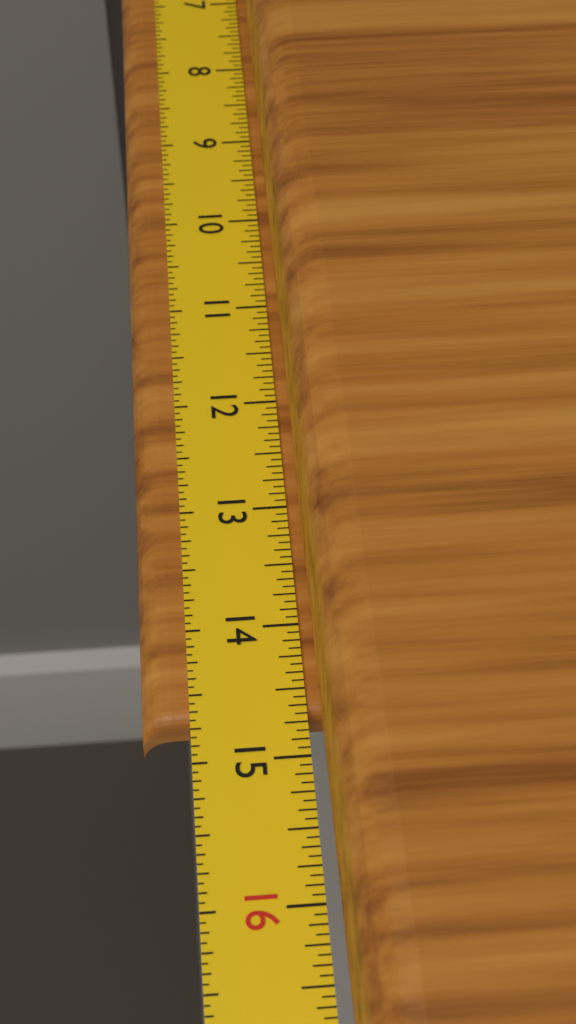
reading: 14.6875 in
